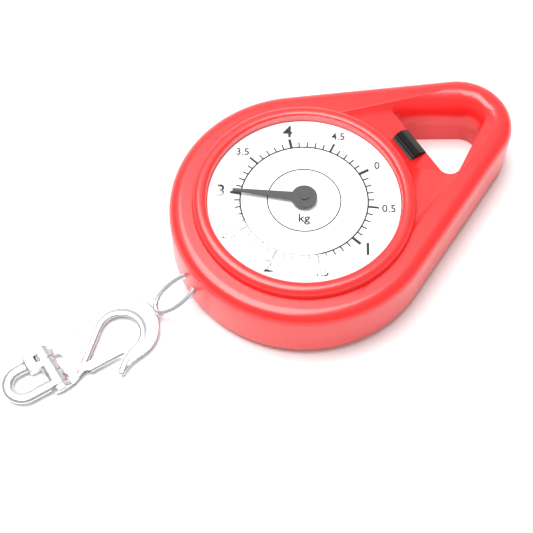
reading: 3.0 kg
